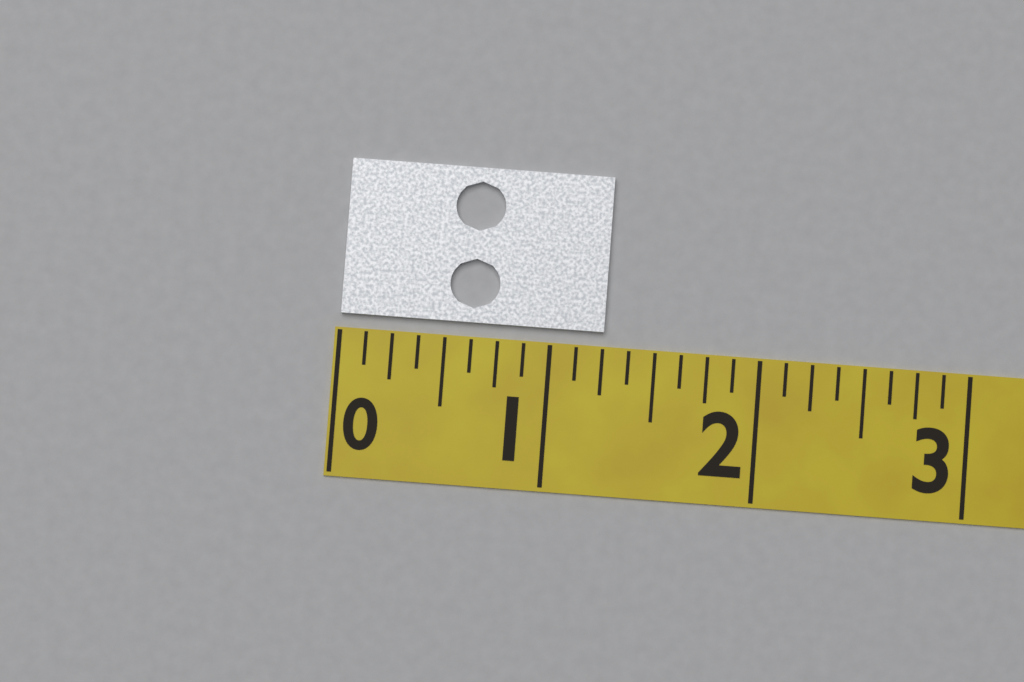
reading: 1.250 (no unit)
